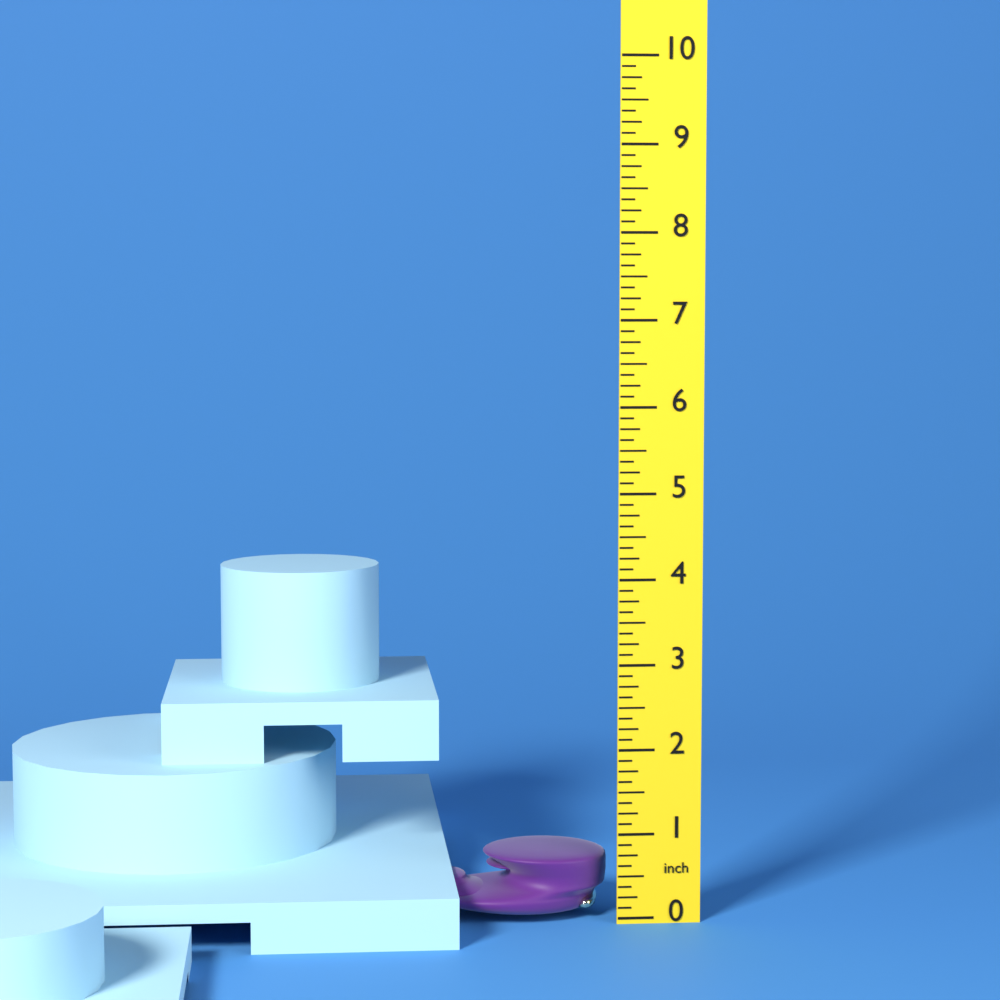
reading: 0.750 inch
